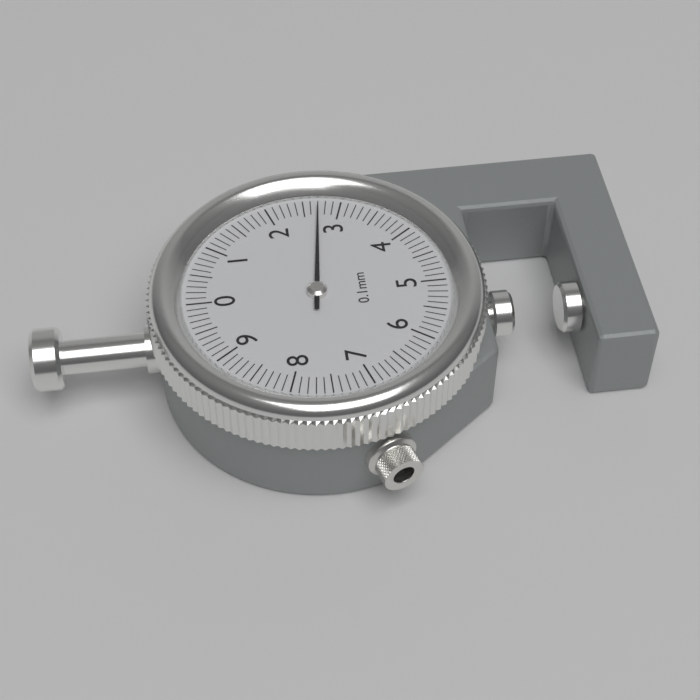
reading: 2.7 mm
